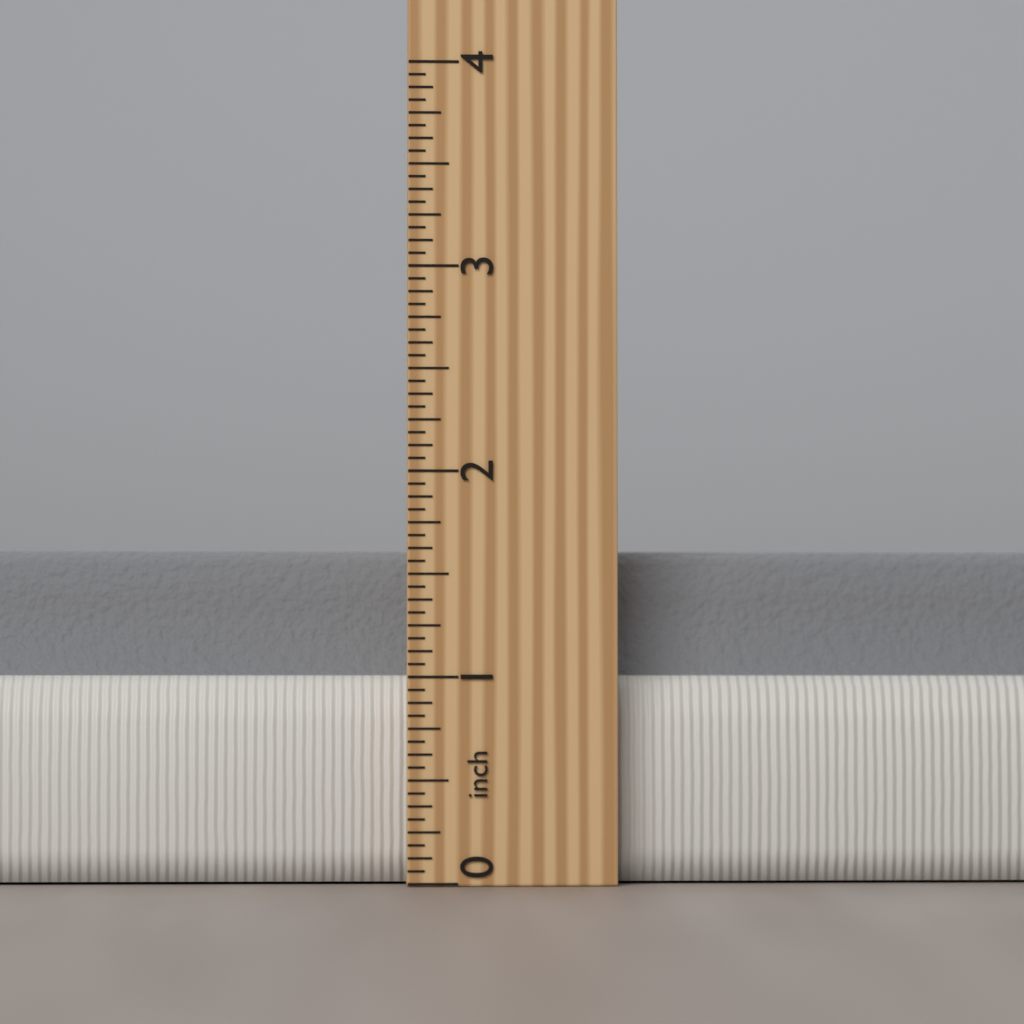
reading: 1.6250 inch
